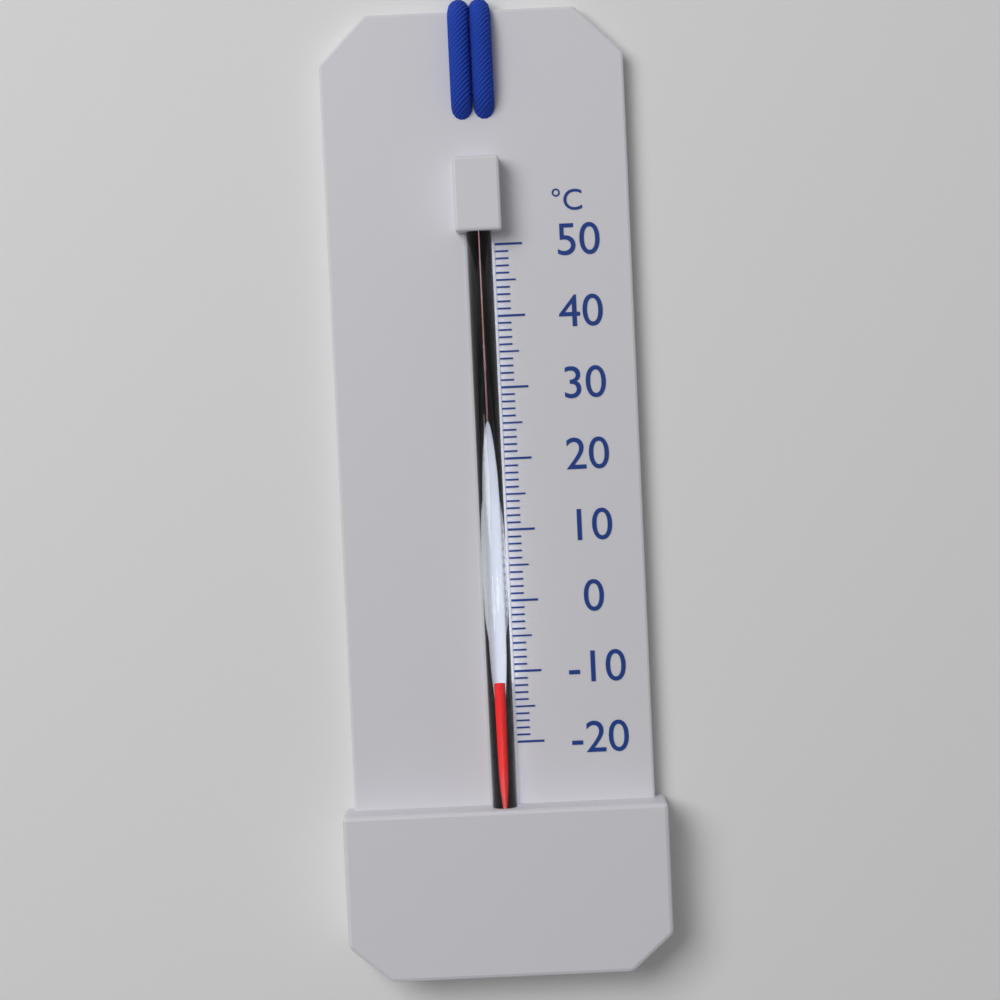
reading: -11 °C
